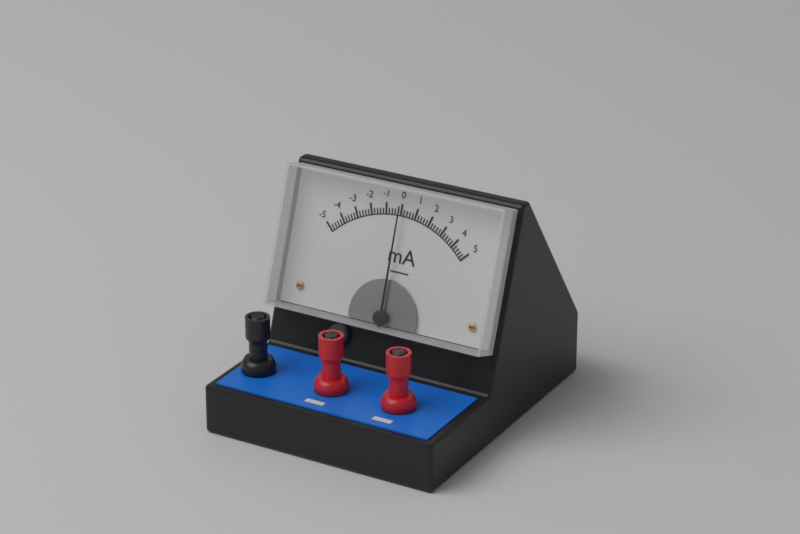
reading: 0.0 mA
